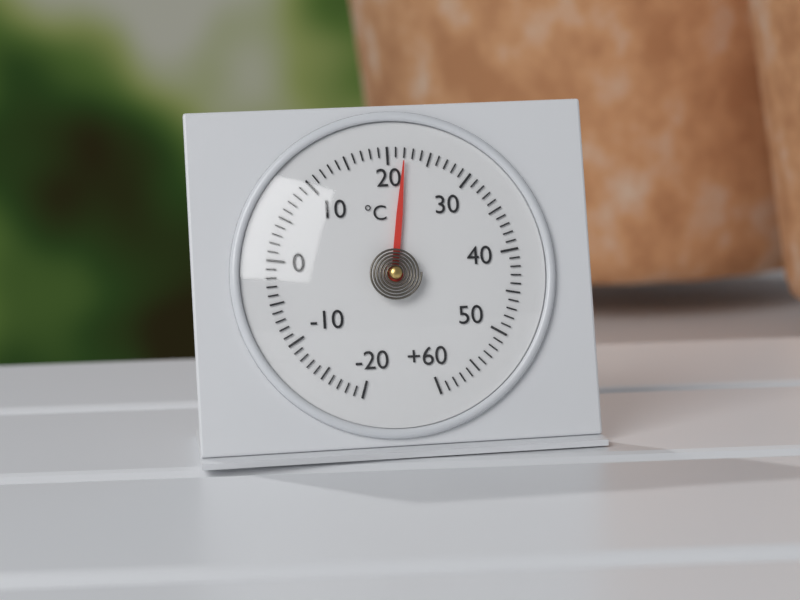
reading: 22 °C
